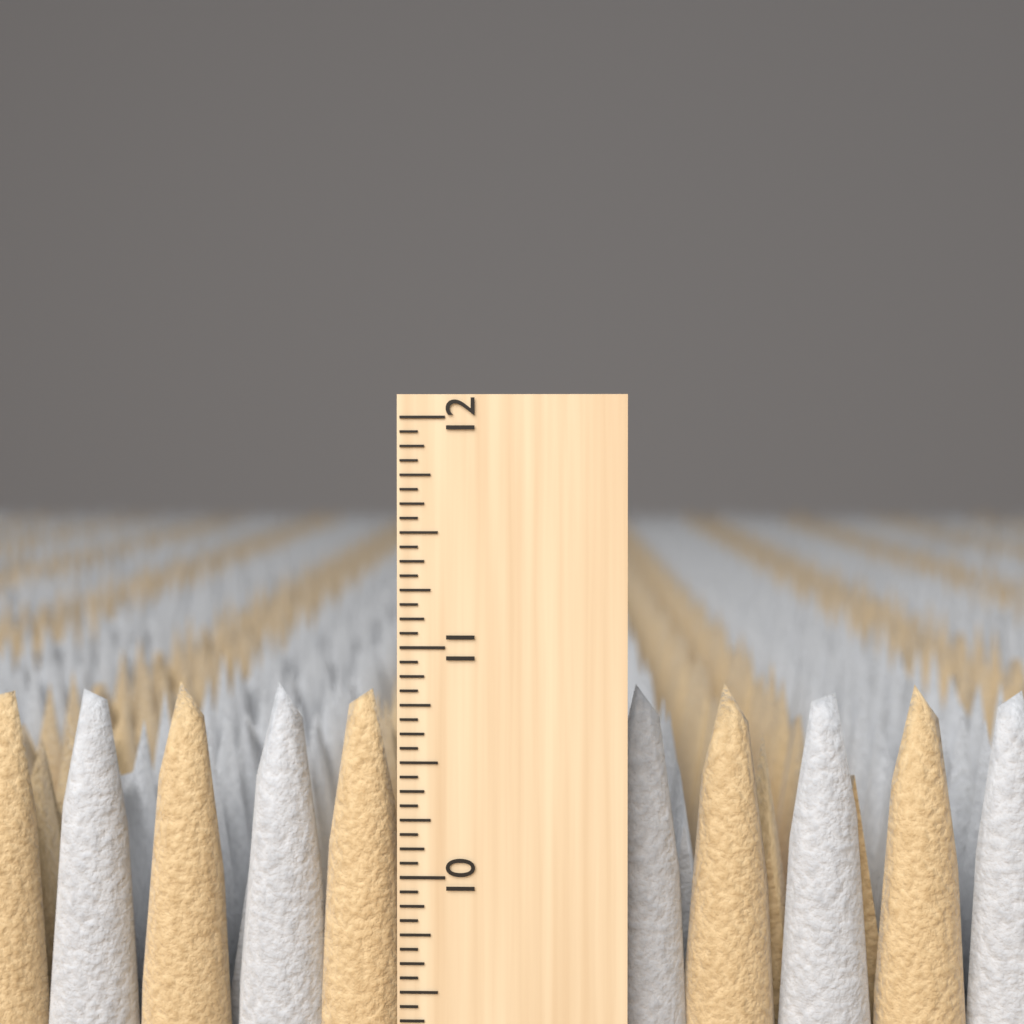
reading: 10.8125 inch
